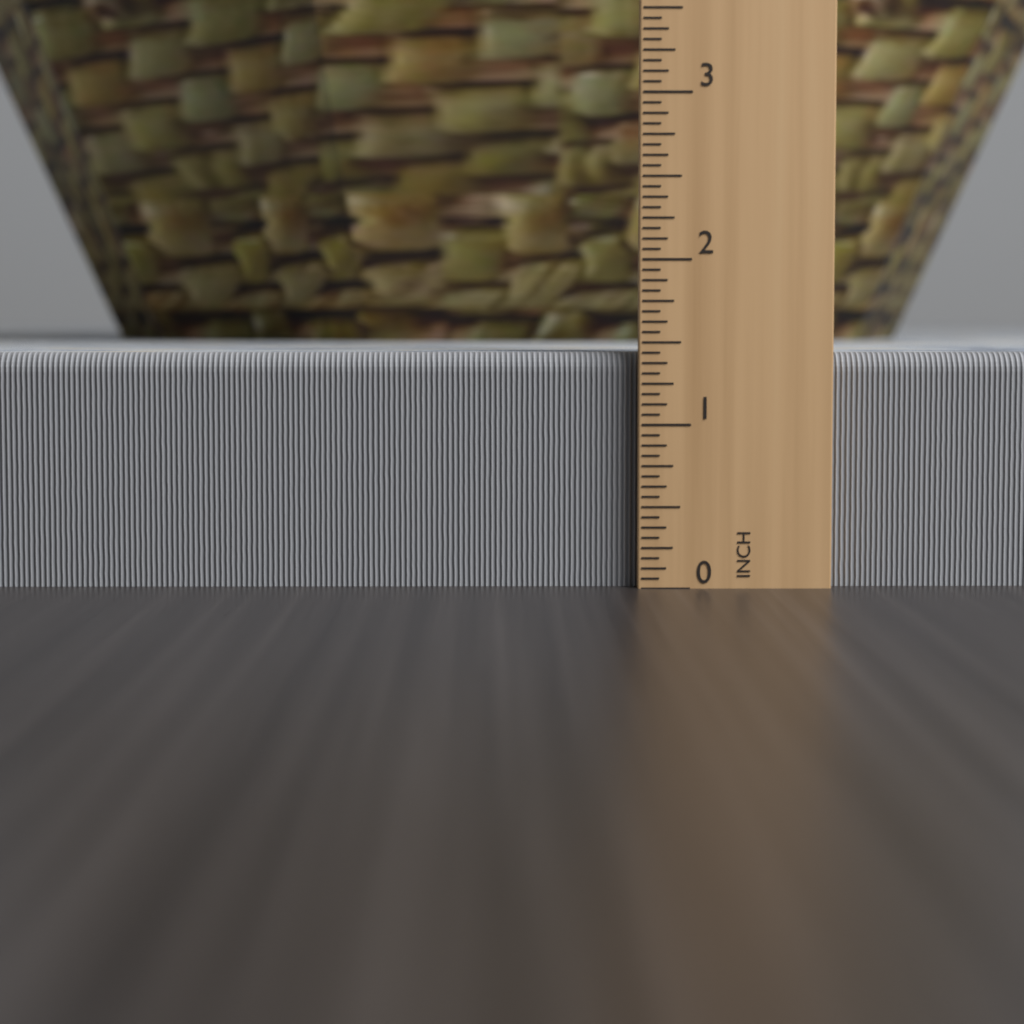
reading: 1.4375 in
